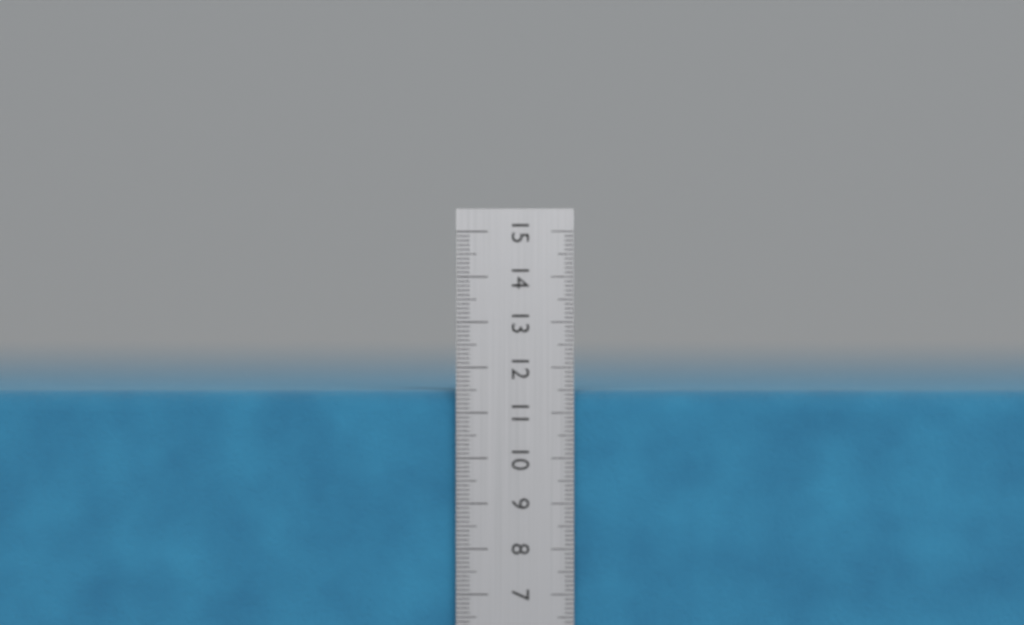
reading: 11.5 cm
